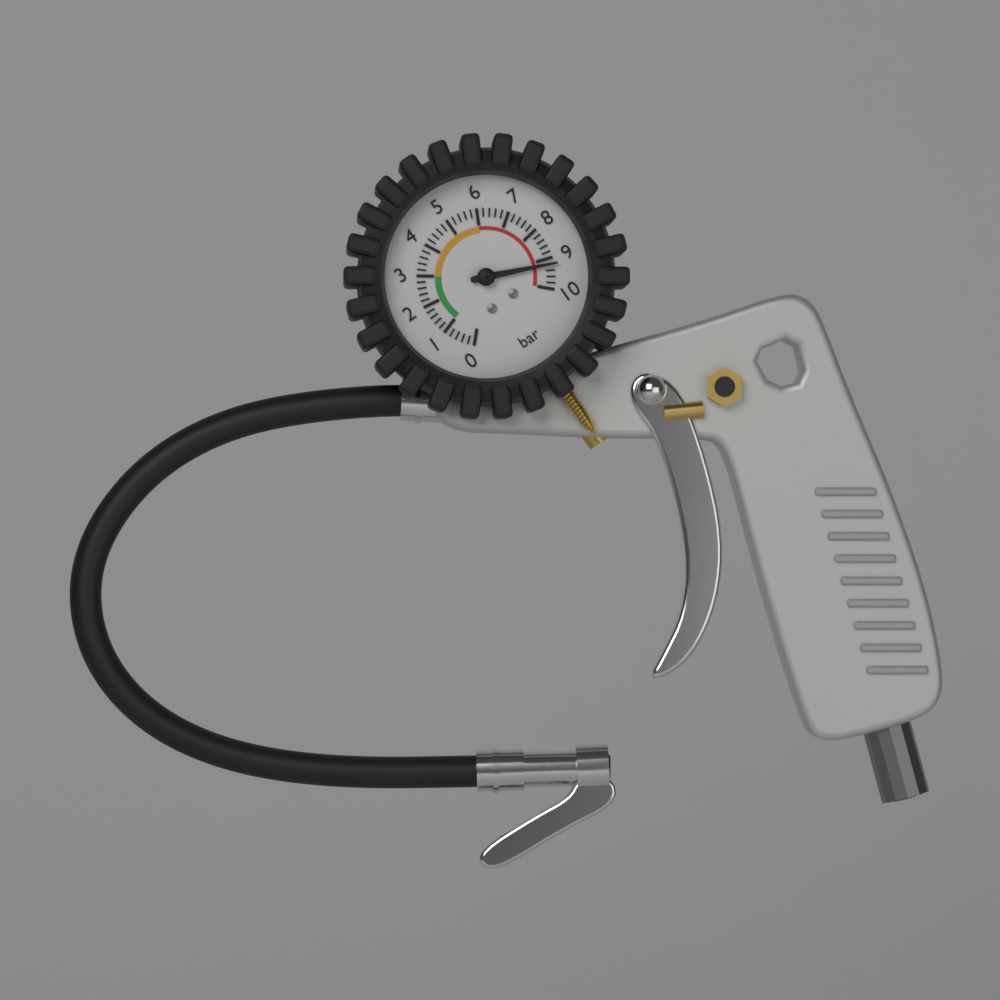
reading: 9.2 bar
